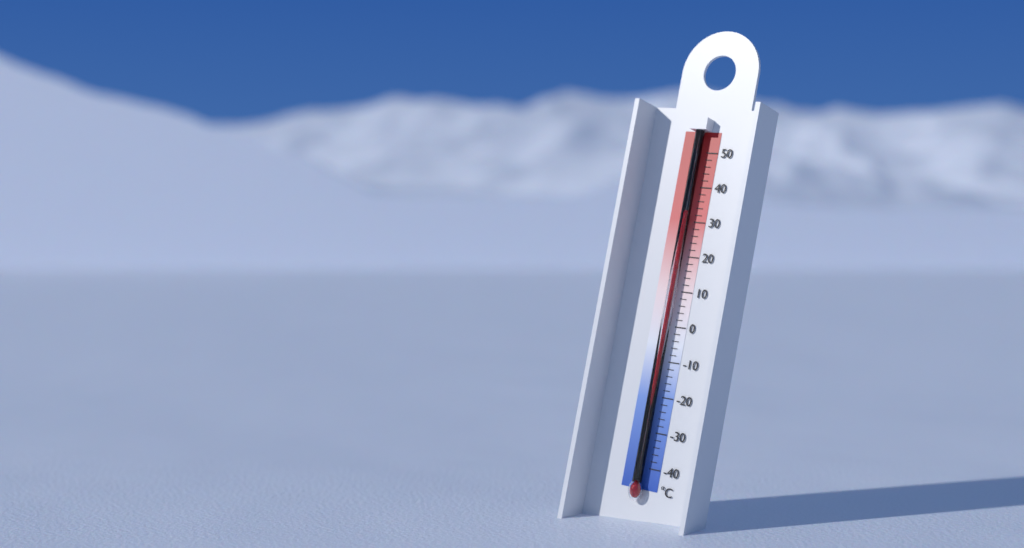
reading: 32 °C
